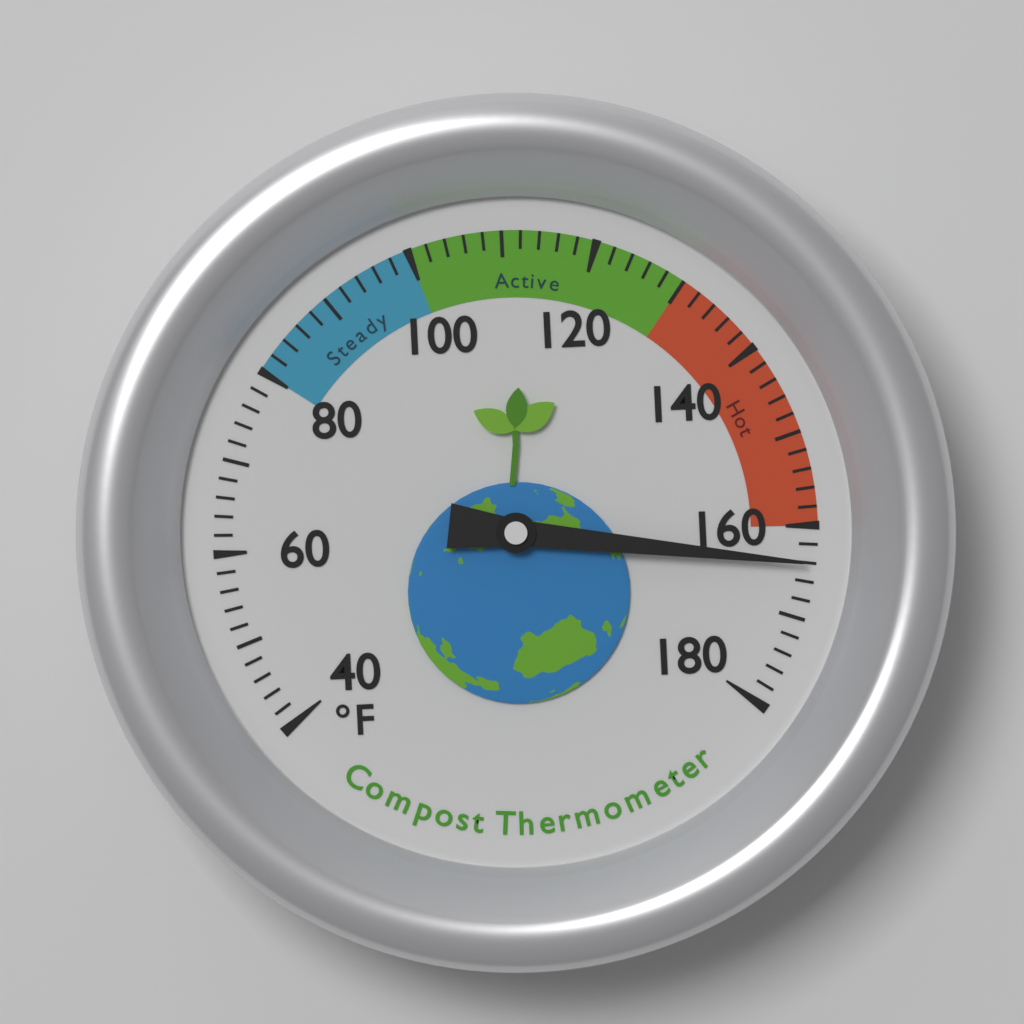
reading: 164 °F
